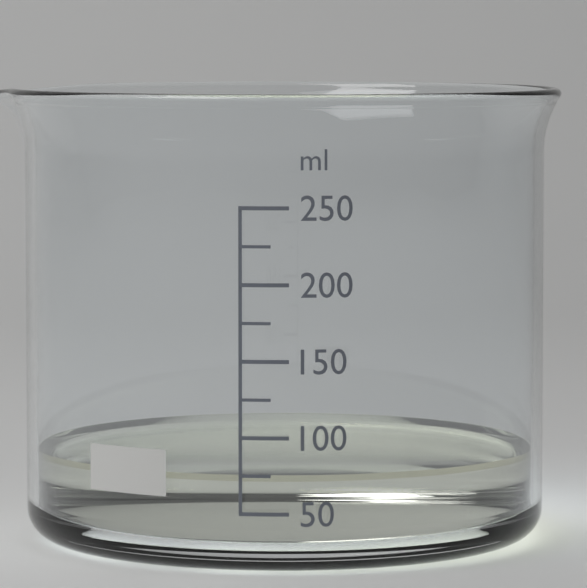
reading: 75 ml
